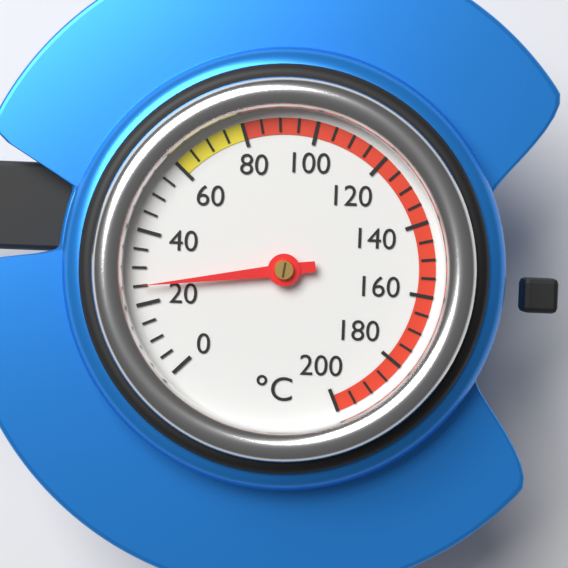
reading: 25 °C
